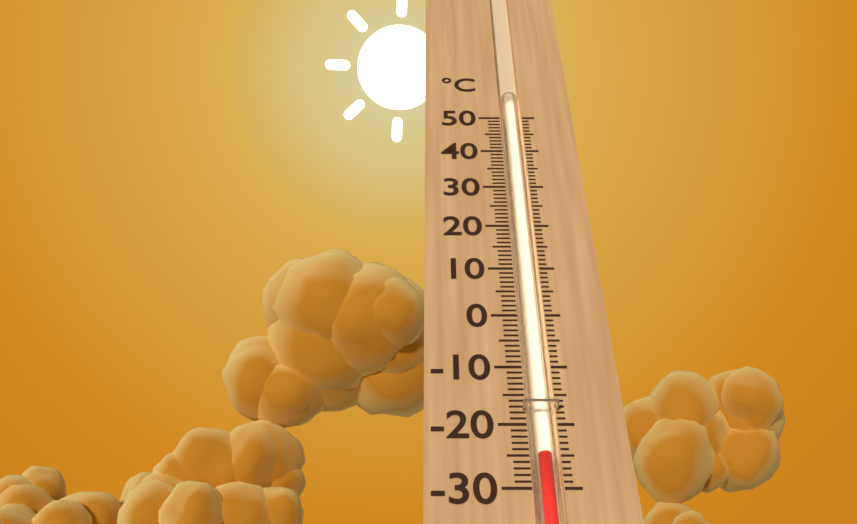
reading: -25 °C
